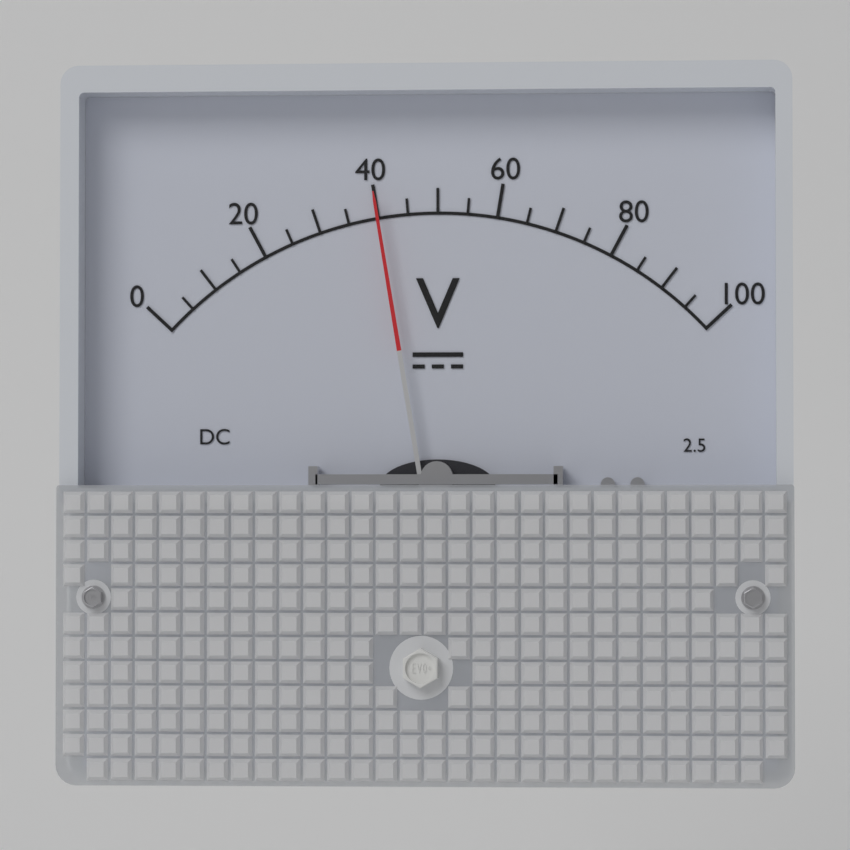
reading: 40 V
